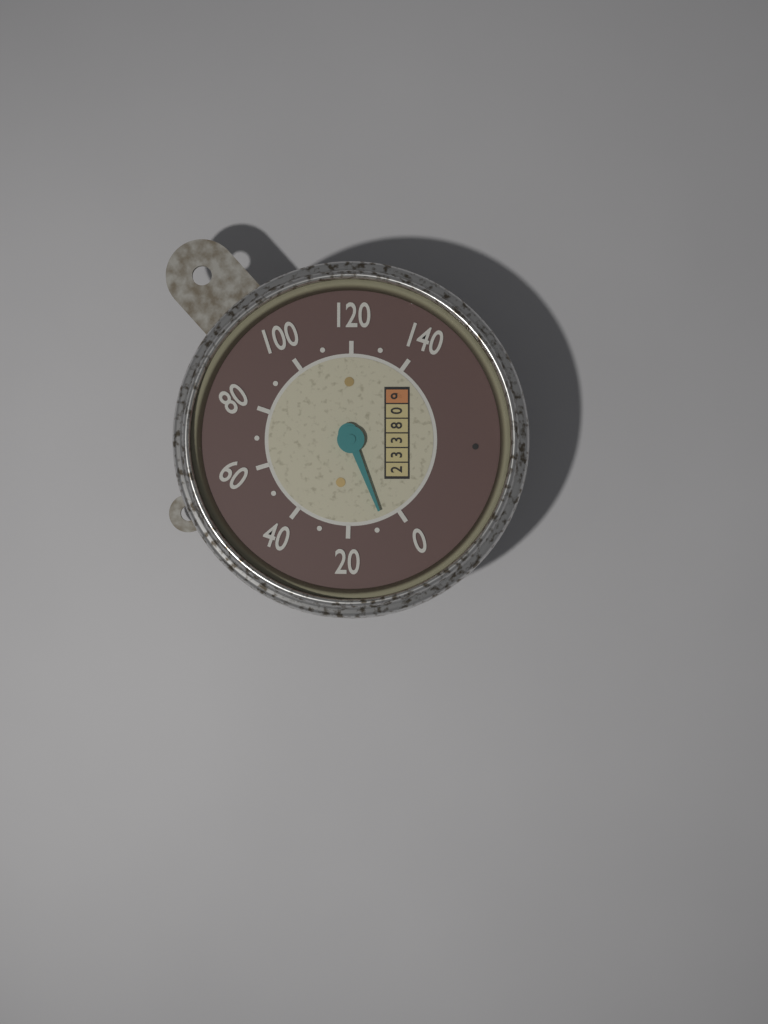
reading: 7 (no unit)
